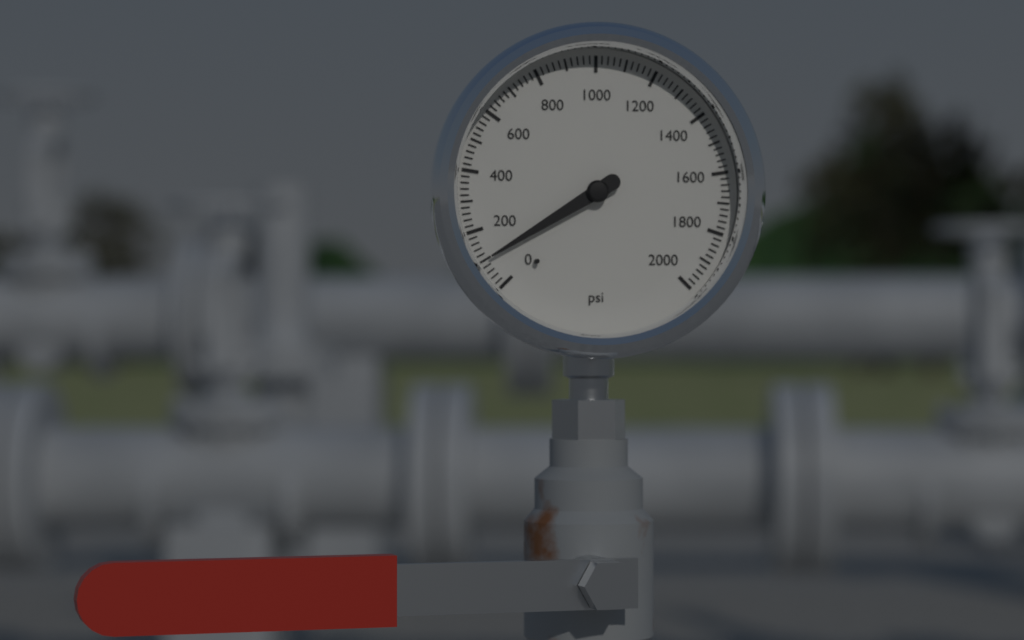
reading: 100 psi
